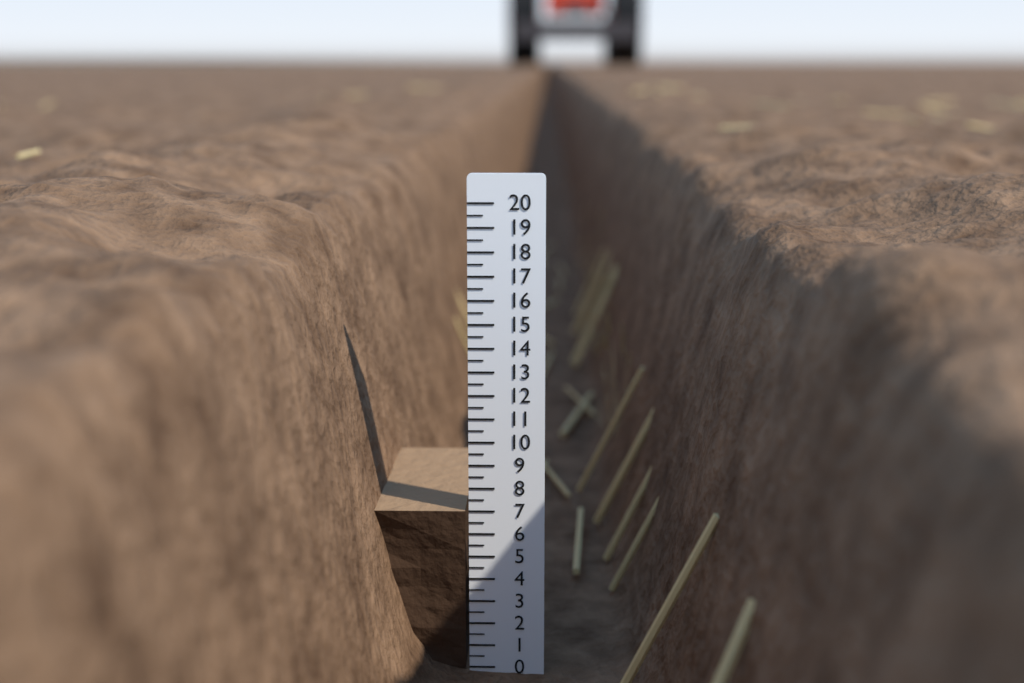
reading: 7.0 (no unit)
